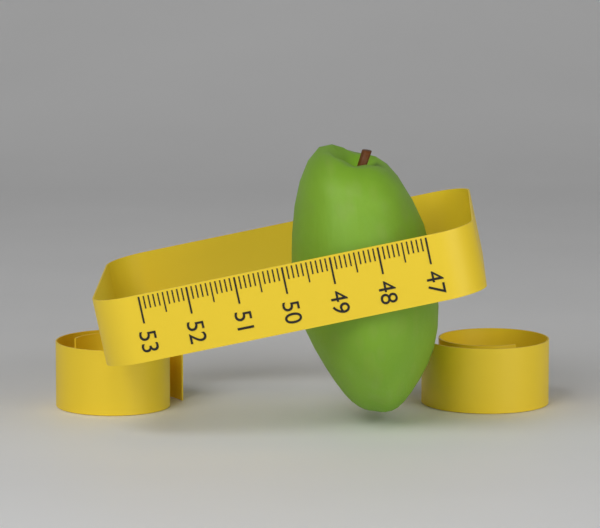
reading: 50.0 (no unit)
